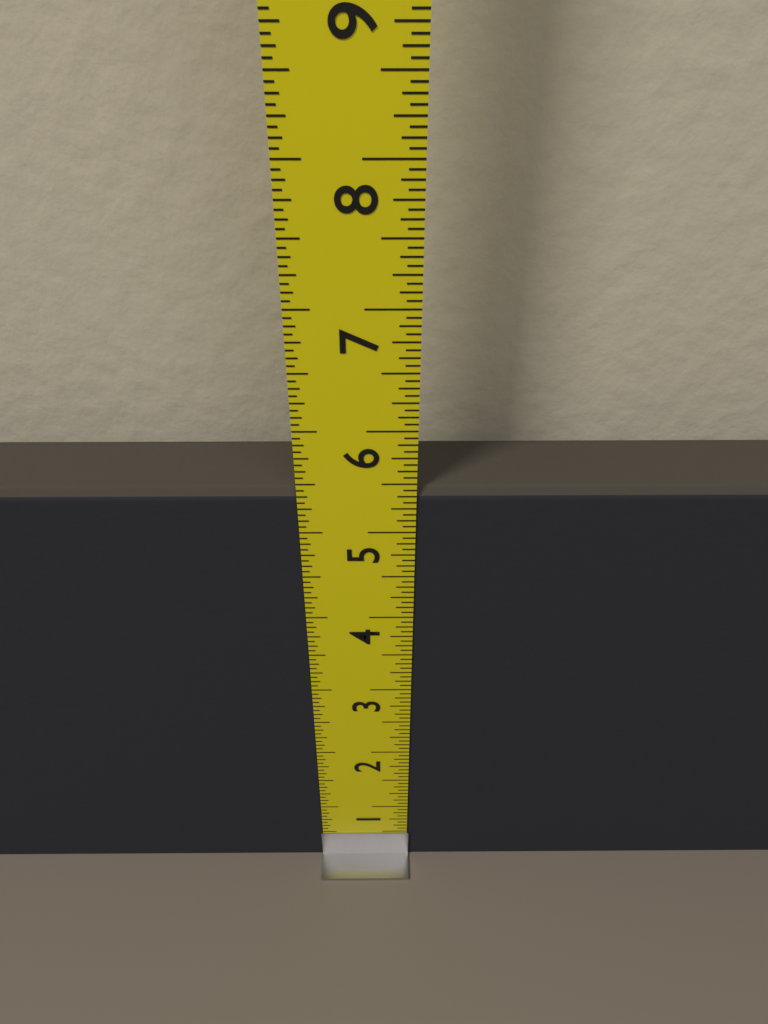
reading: 5.4375 in
